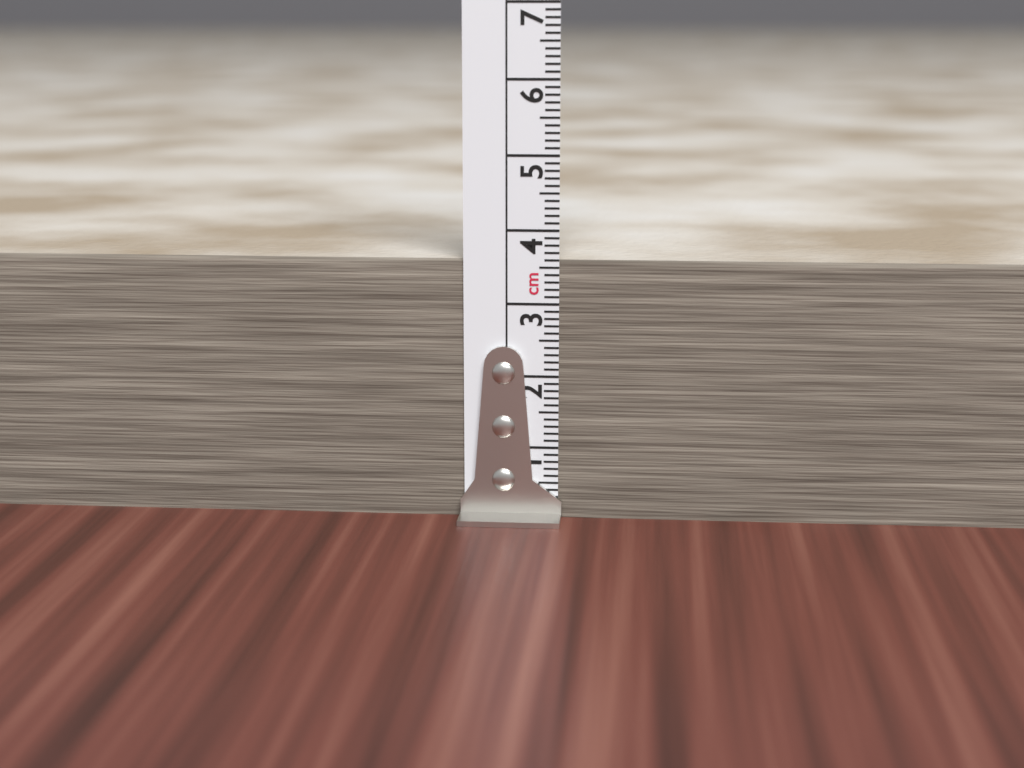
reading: 3.6 cm
